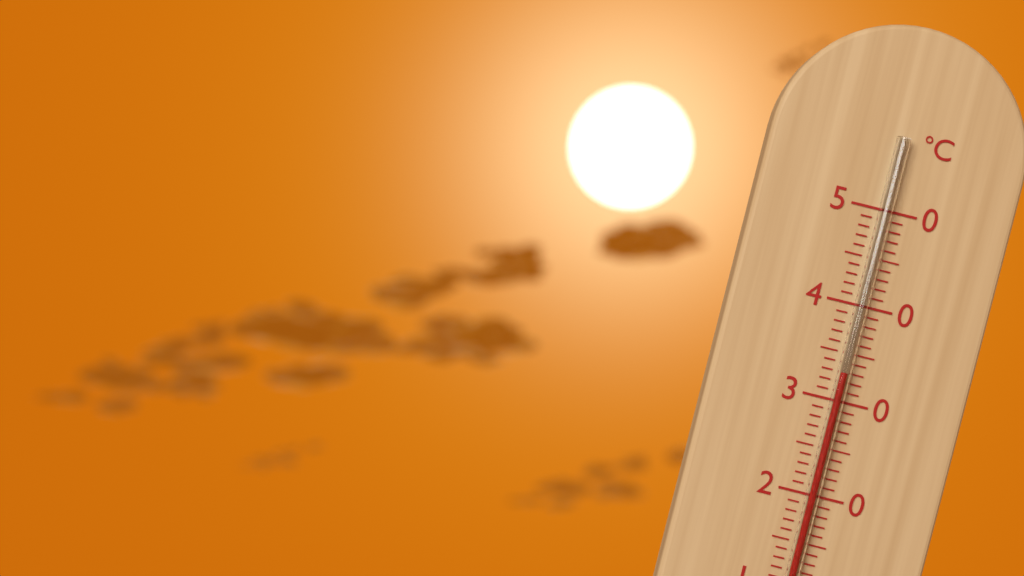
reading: 33 °C
